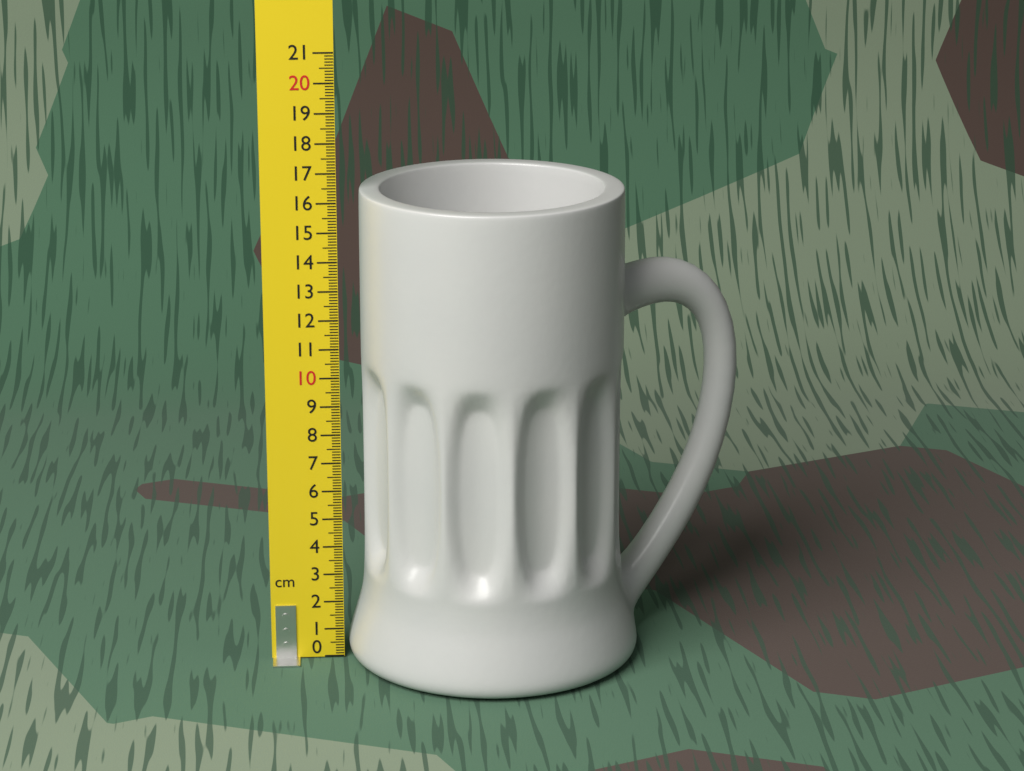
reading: 16.4 cm
